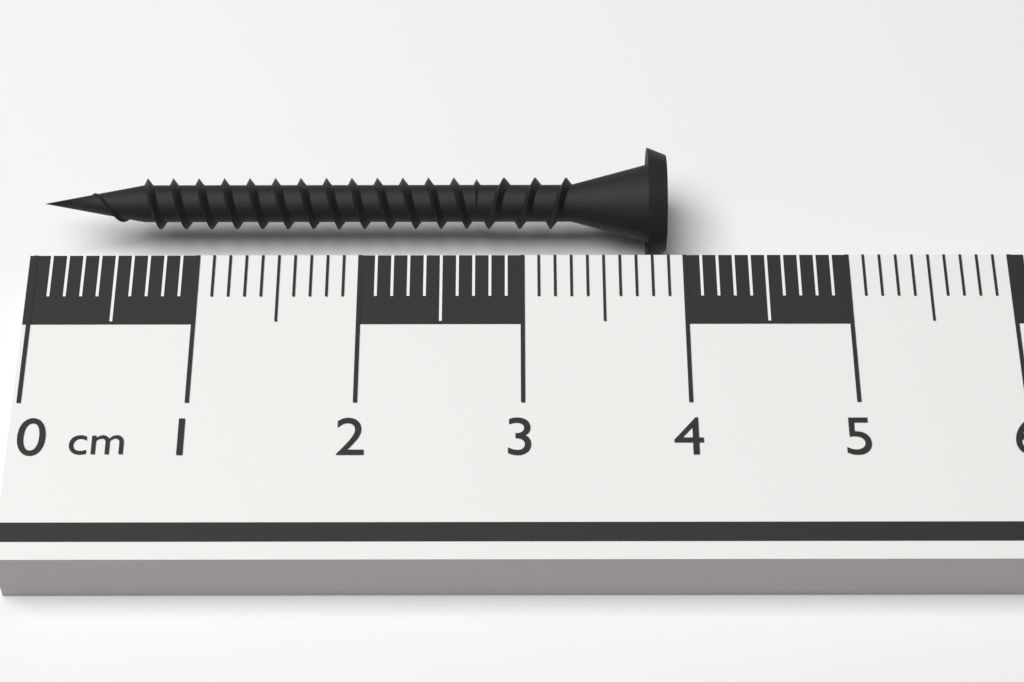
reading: 3.9 cm
